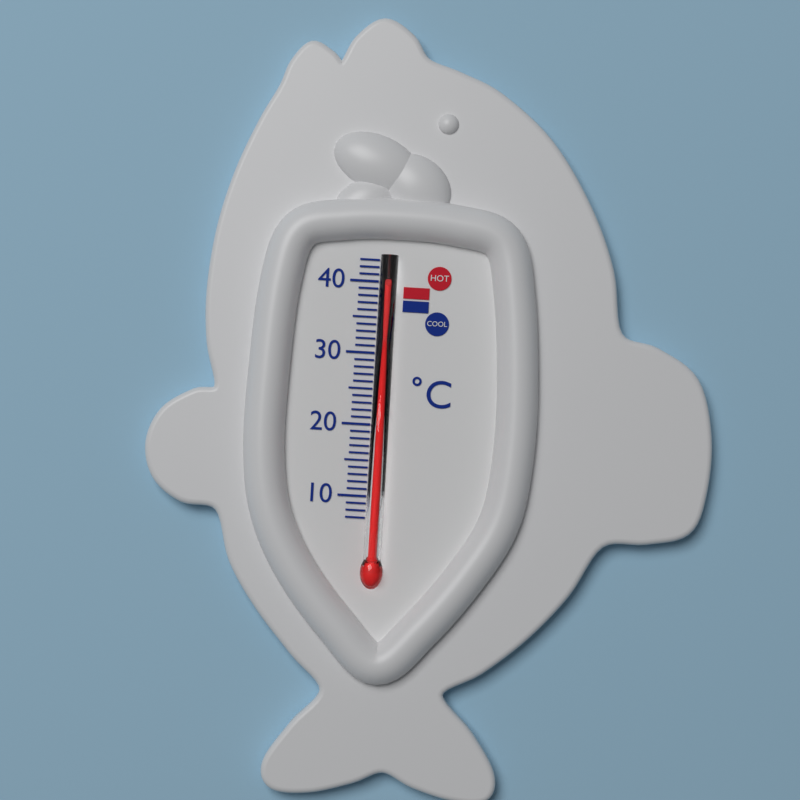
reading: 39 °C
